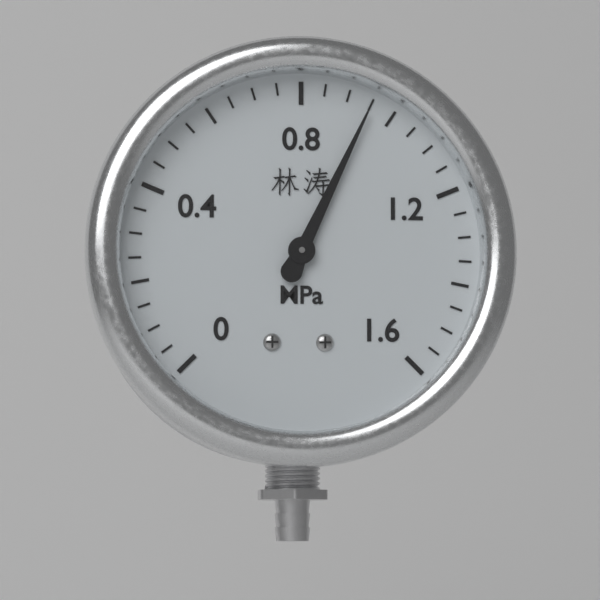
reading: 0.95 MPa
